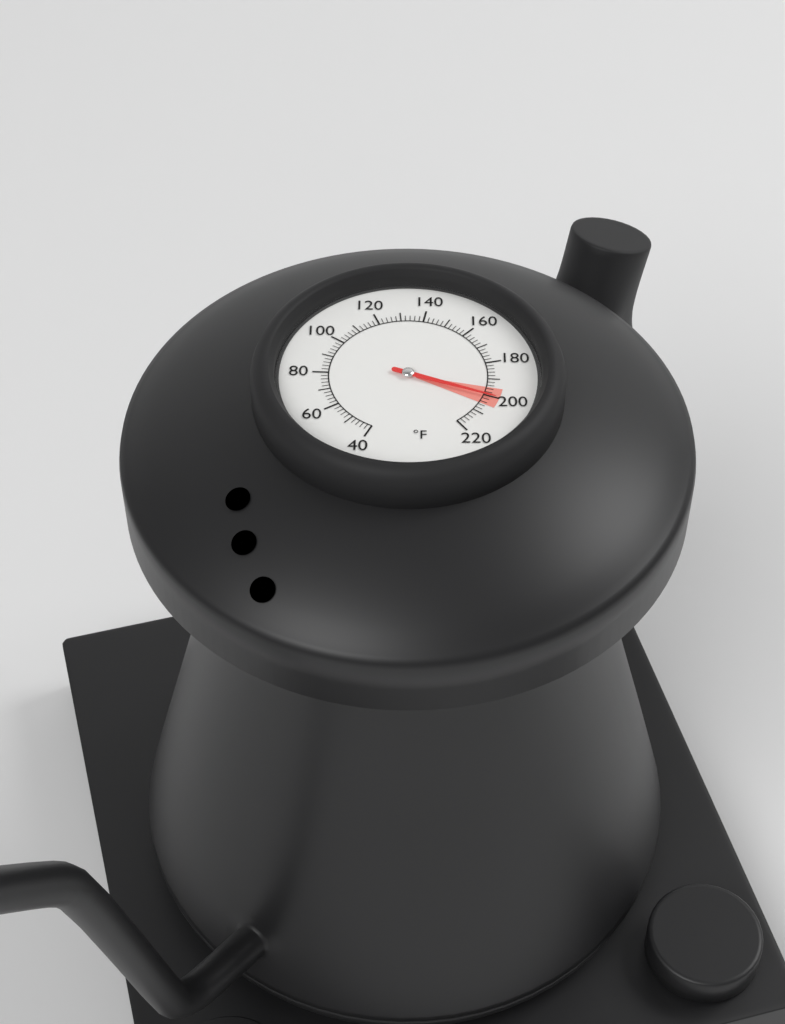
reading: 200 °F
